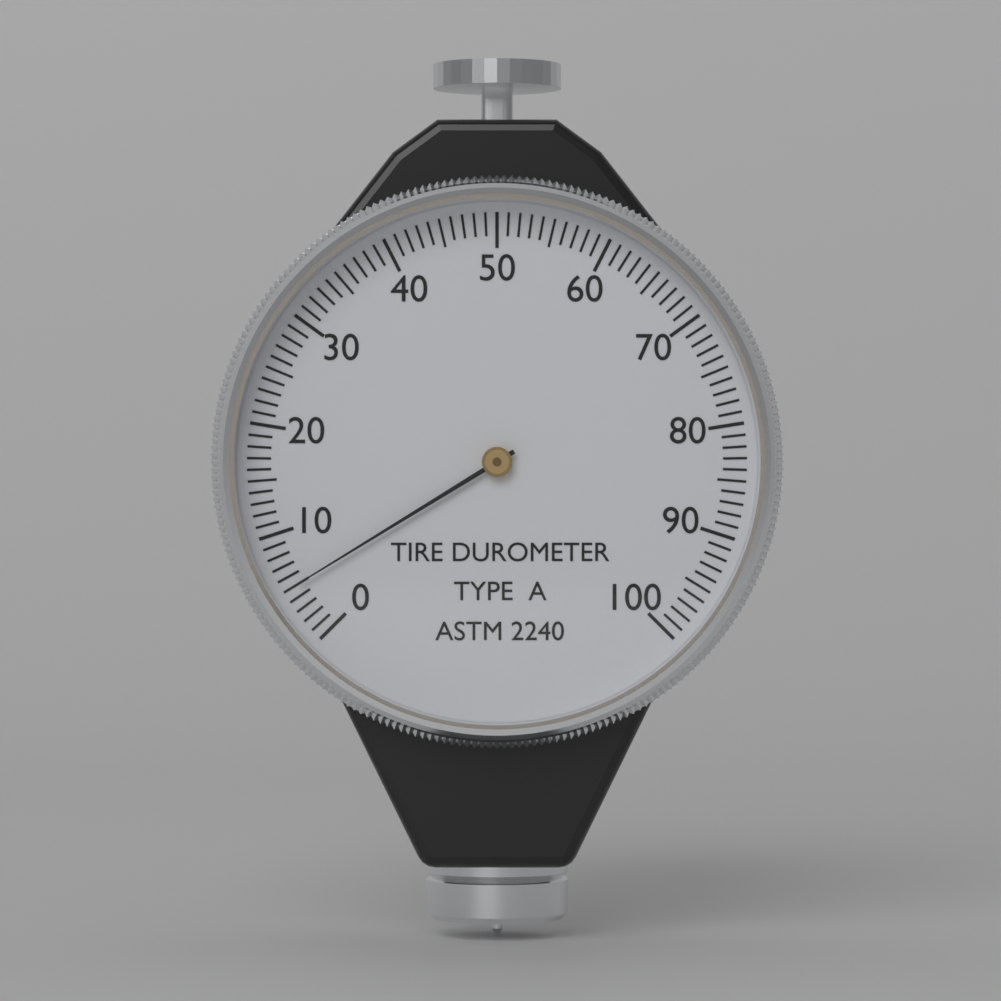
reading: 5 (no unit)
